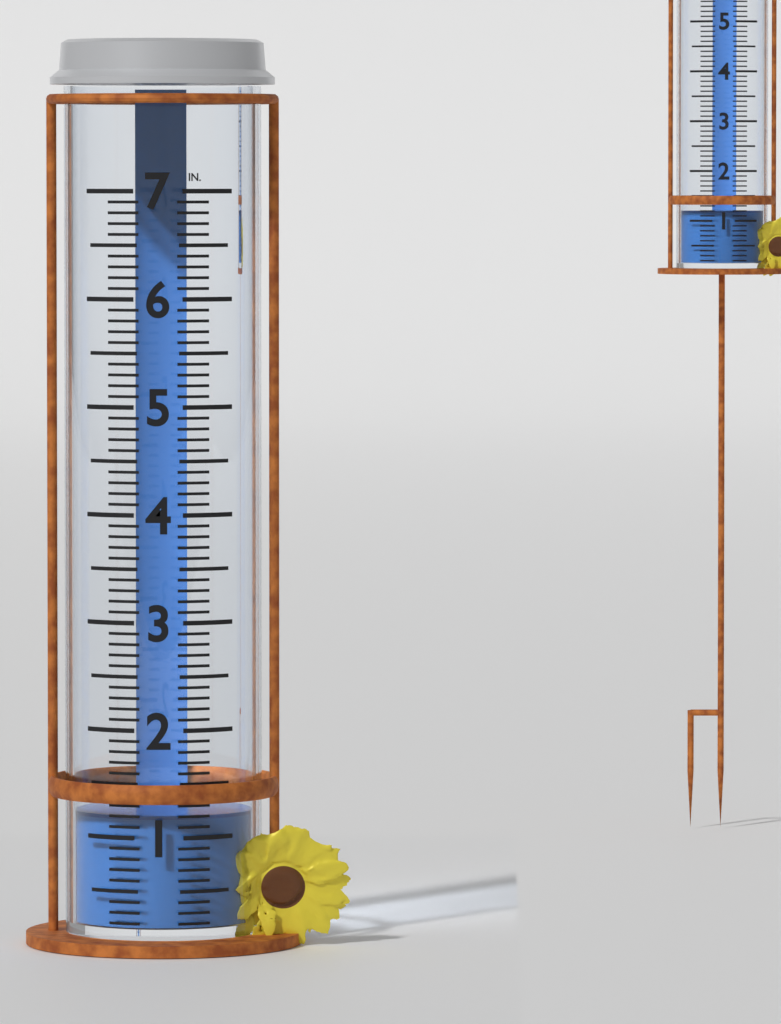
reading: 1.2 in
